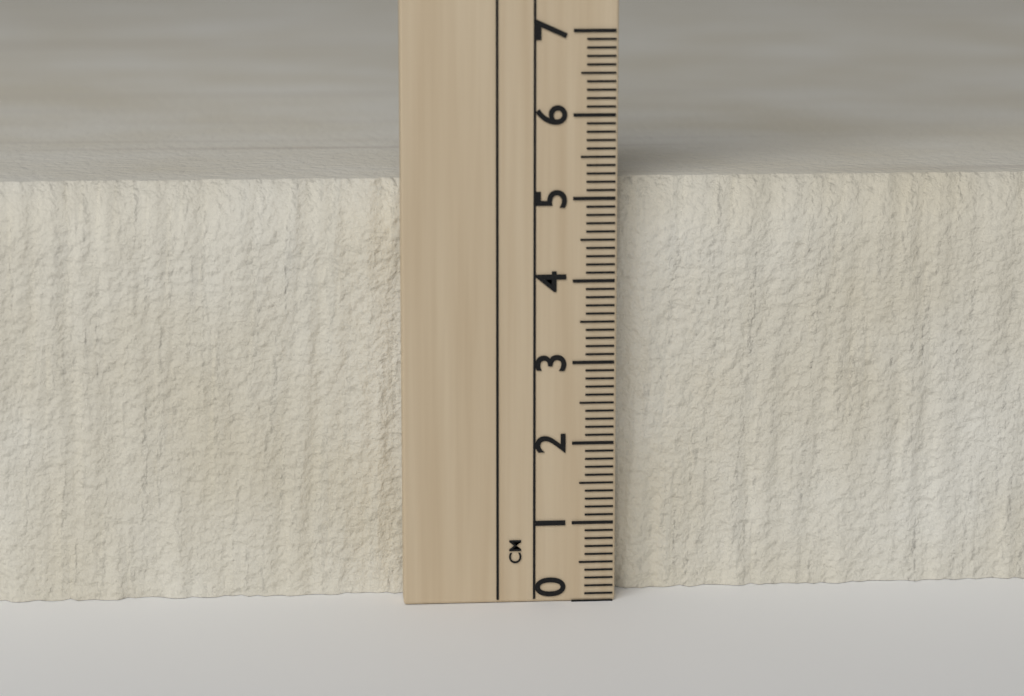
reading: 5.2 cm
